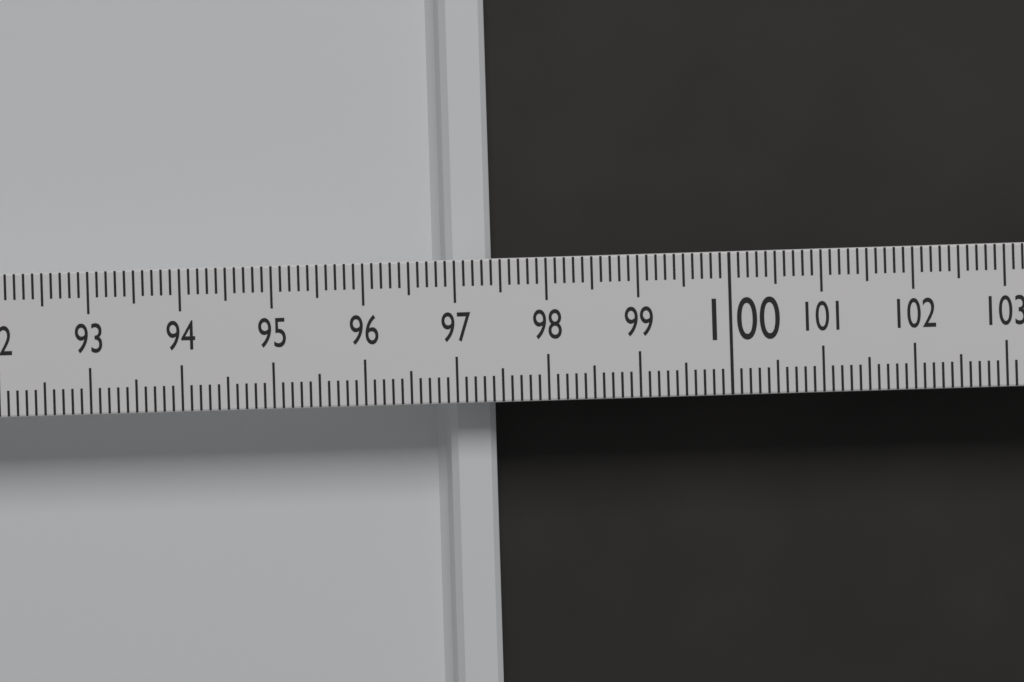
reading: 97.4 (no unit)
